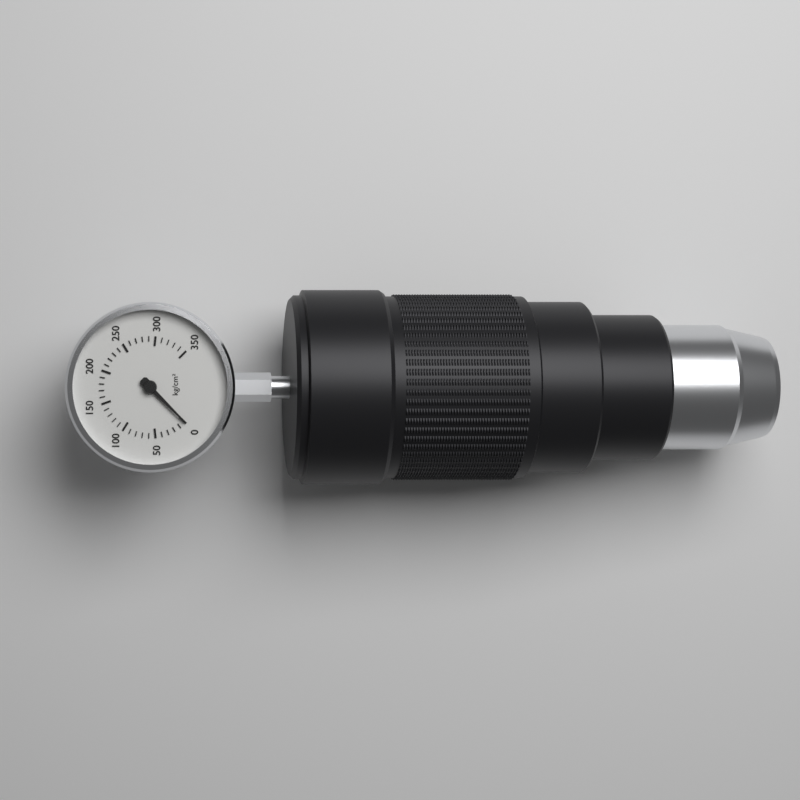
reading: 0 kg/cm²
